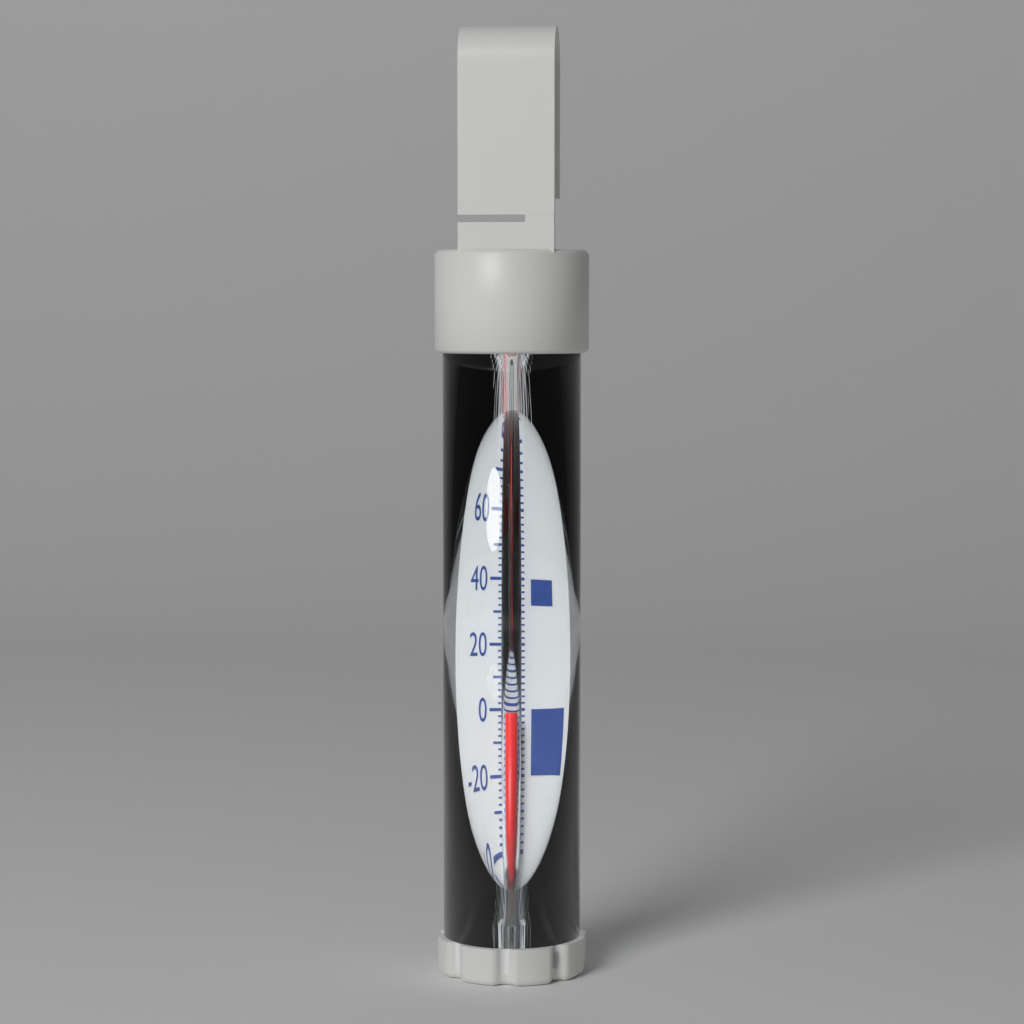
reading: -2 °F
